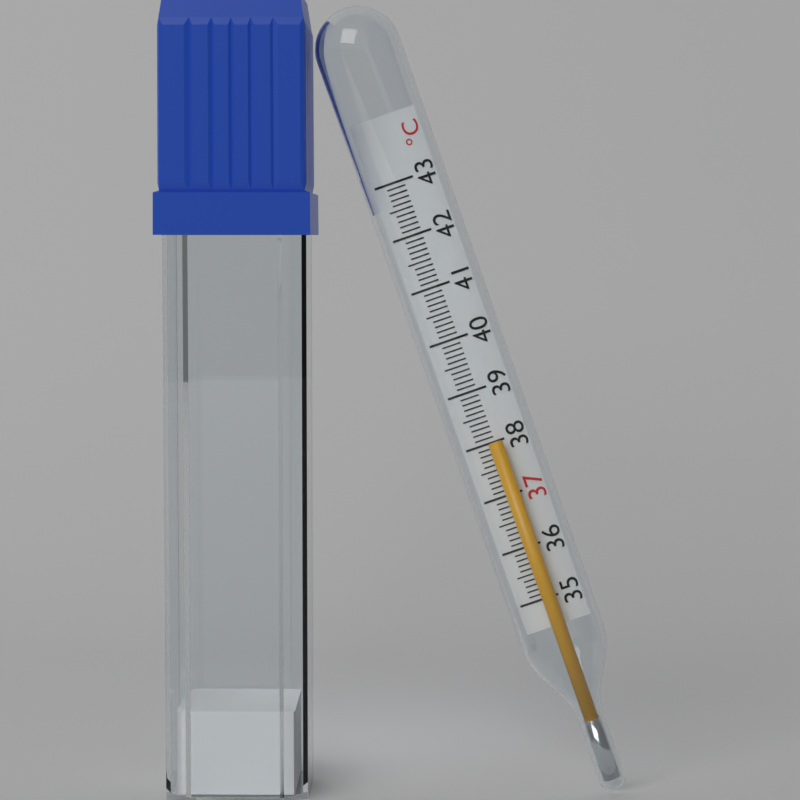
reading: 38.0 °C
